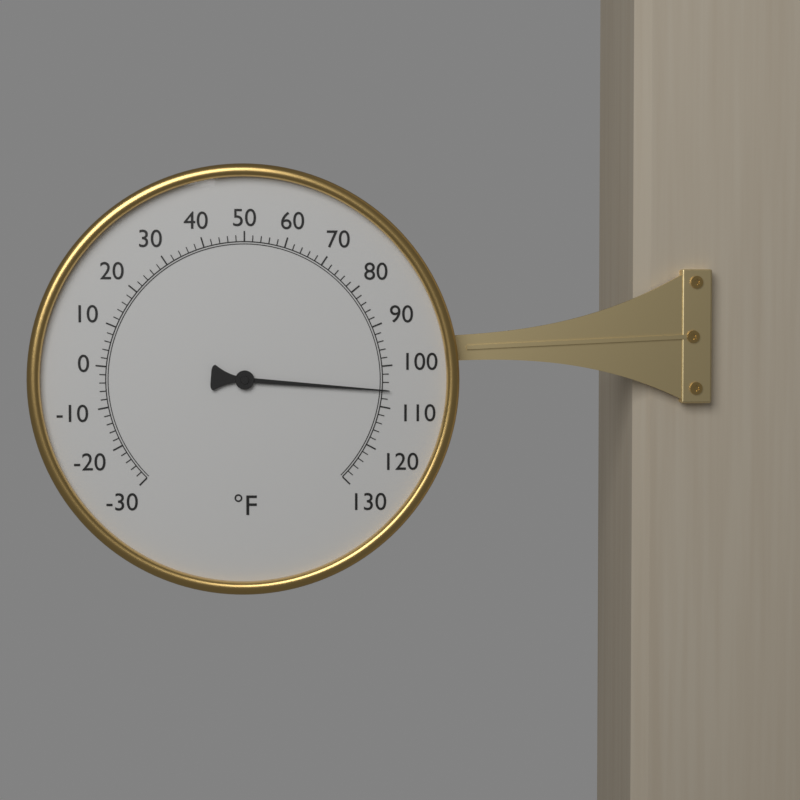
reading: 106 °F
